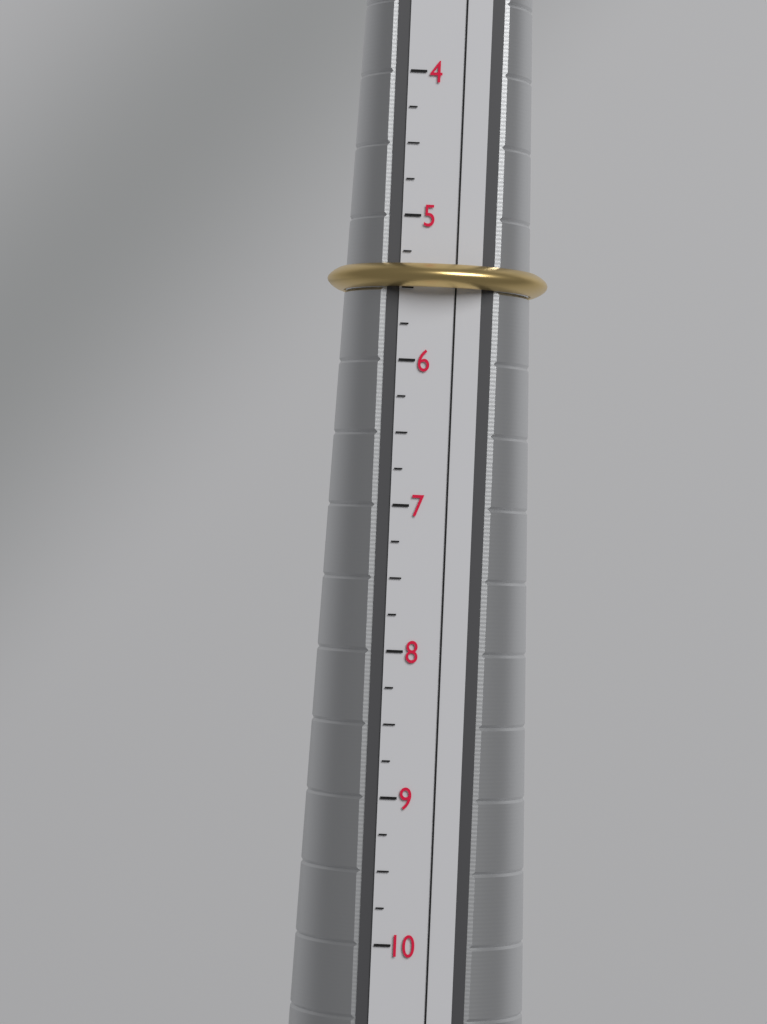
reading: 5.50 (no unit)
